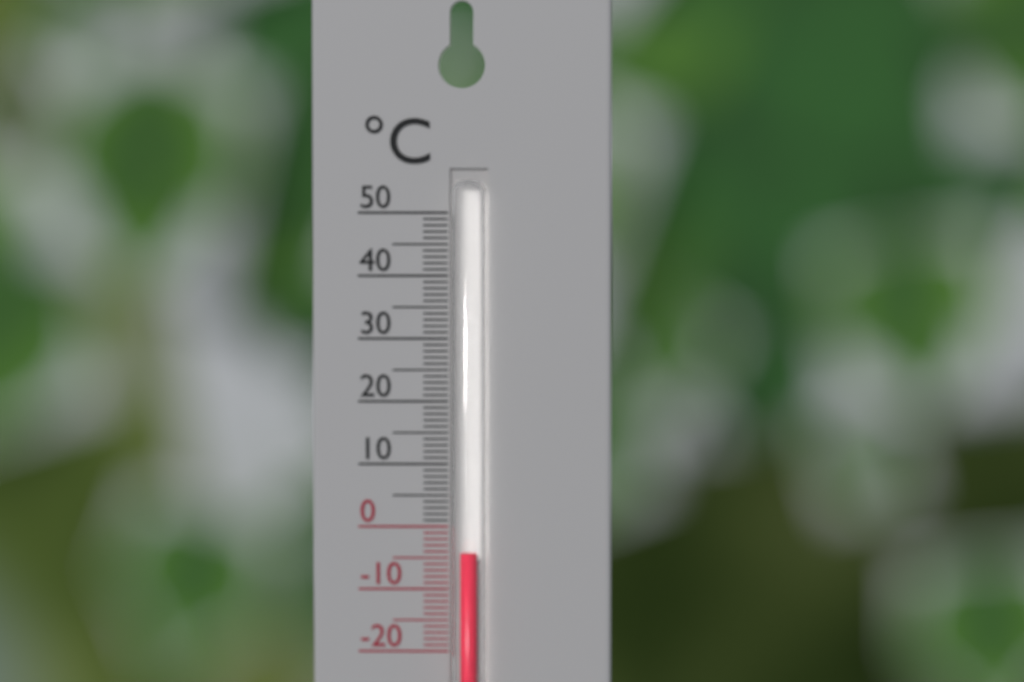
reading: -4 °C
